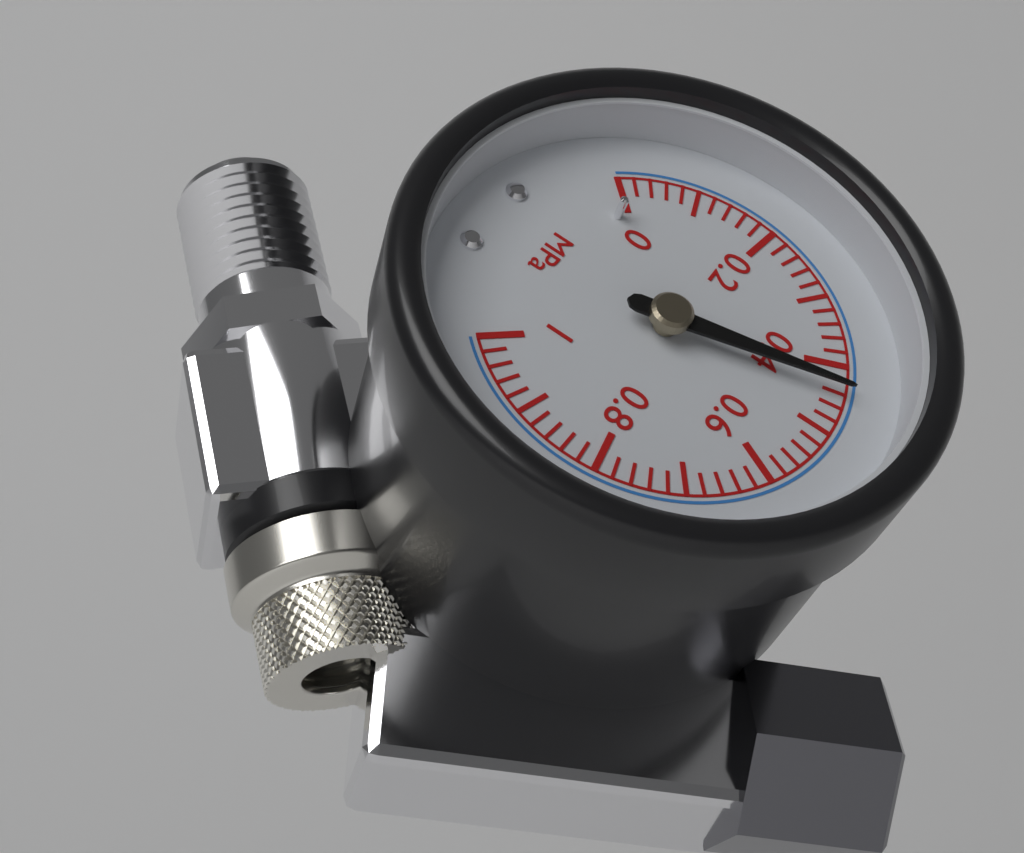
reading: 0.44 MPa
